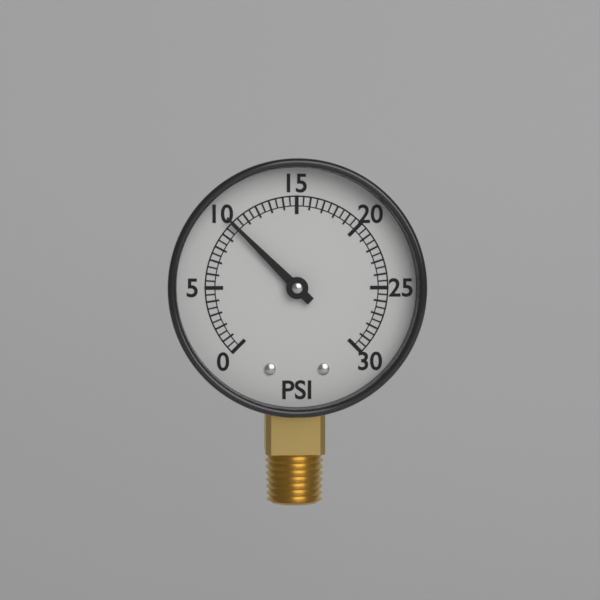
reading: 10.0 psi
